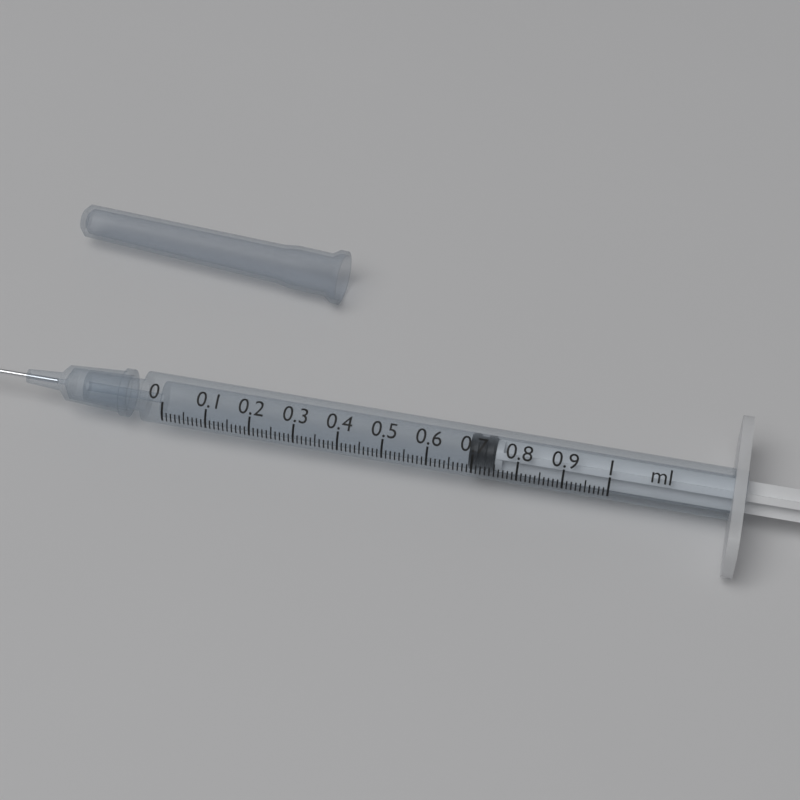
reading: 0.69 ml
